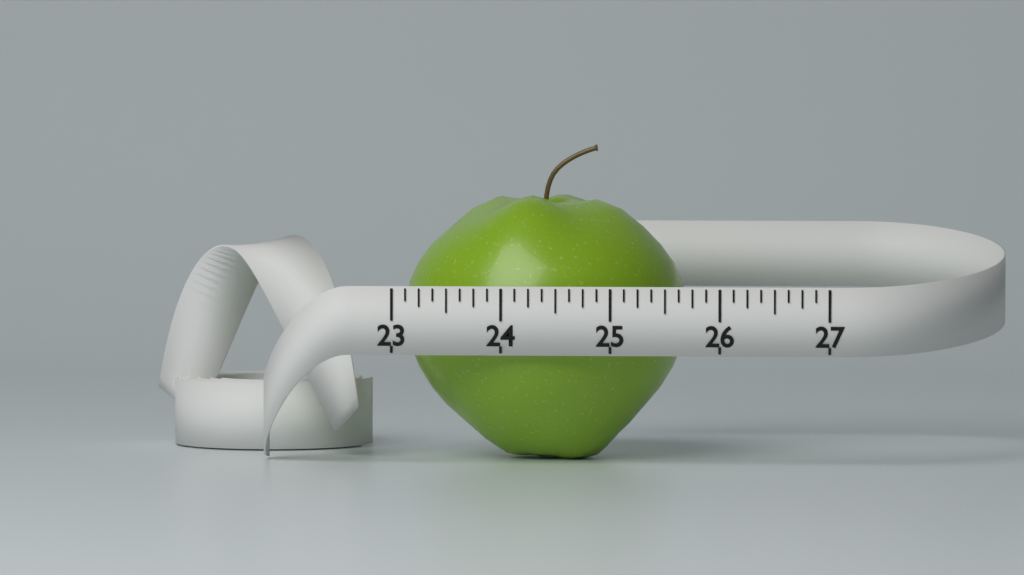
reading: 25.625 (no unit)
